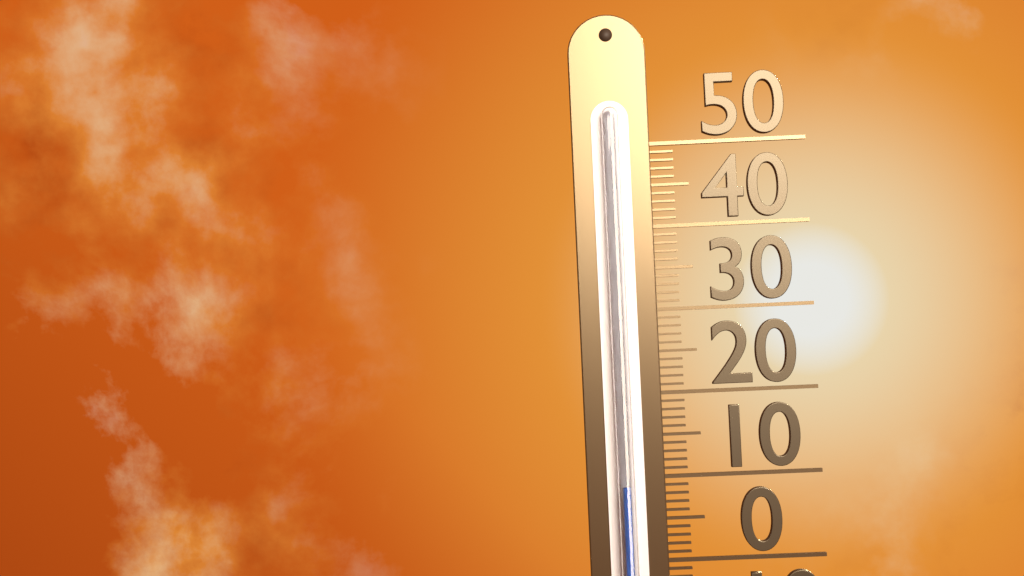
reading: 9 (no unit)
